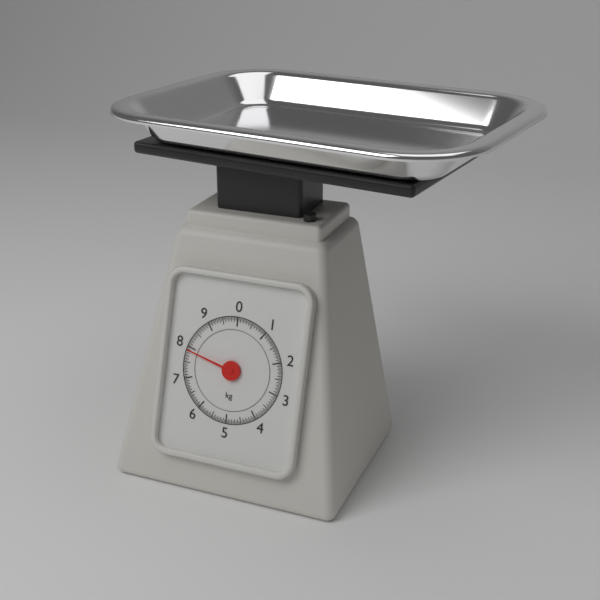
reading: 7.90 kg
